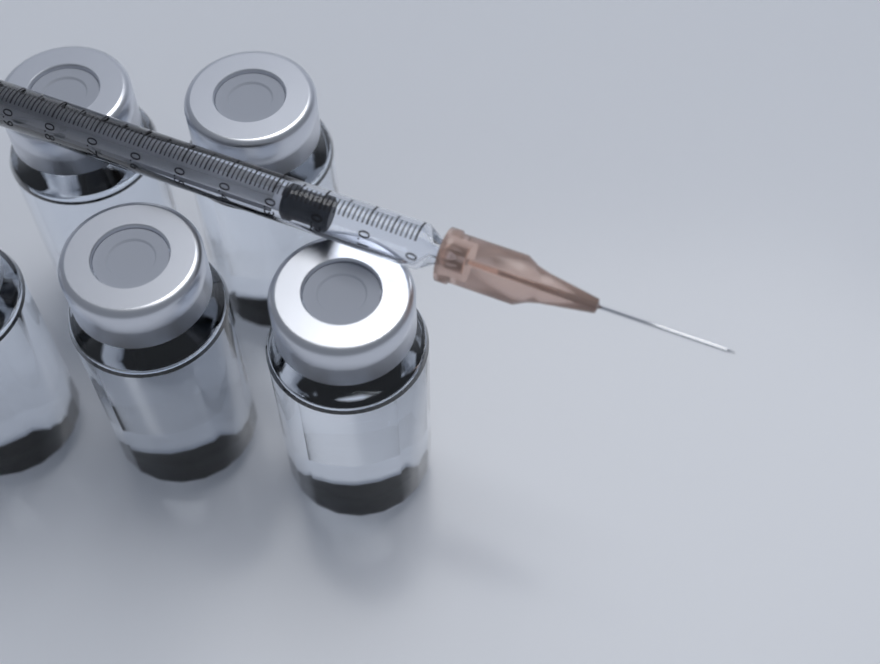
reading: 0.18 ml
